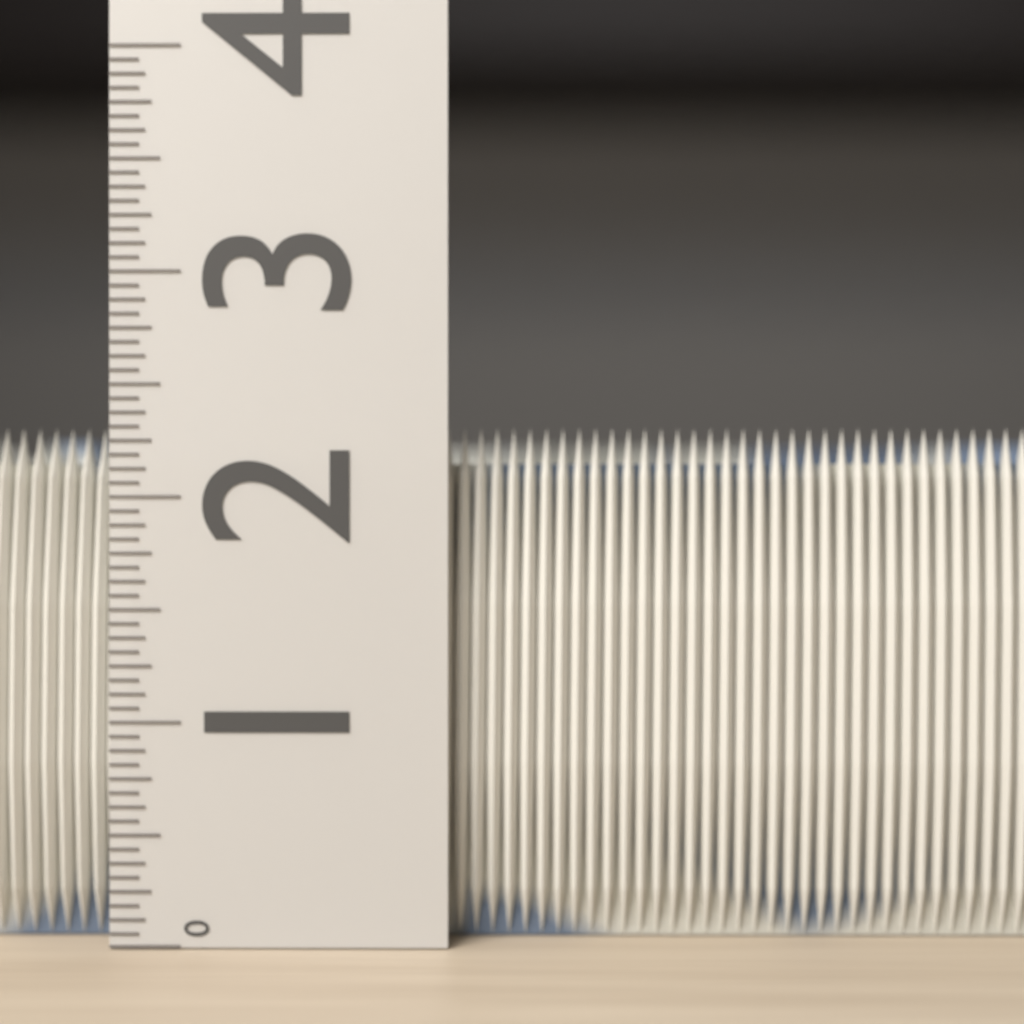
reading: 2.3125 (no unit)
